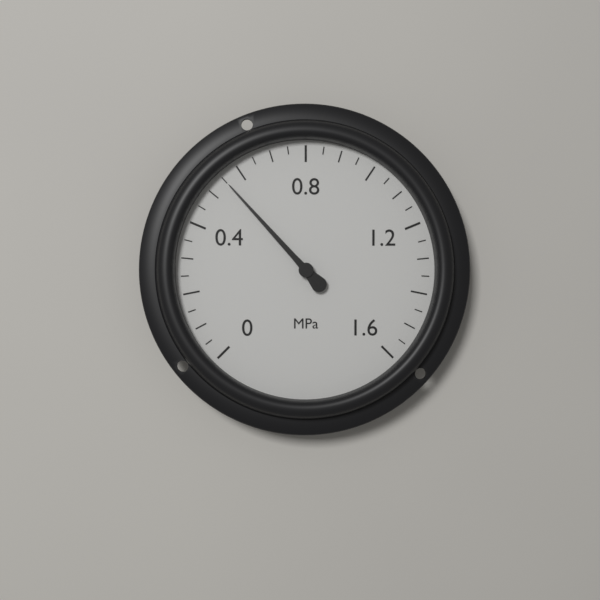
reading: 0.55 MPa
